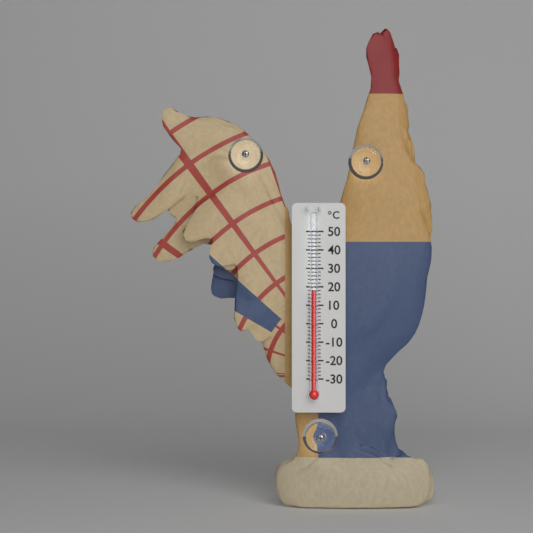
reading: 18 °C
